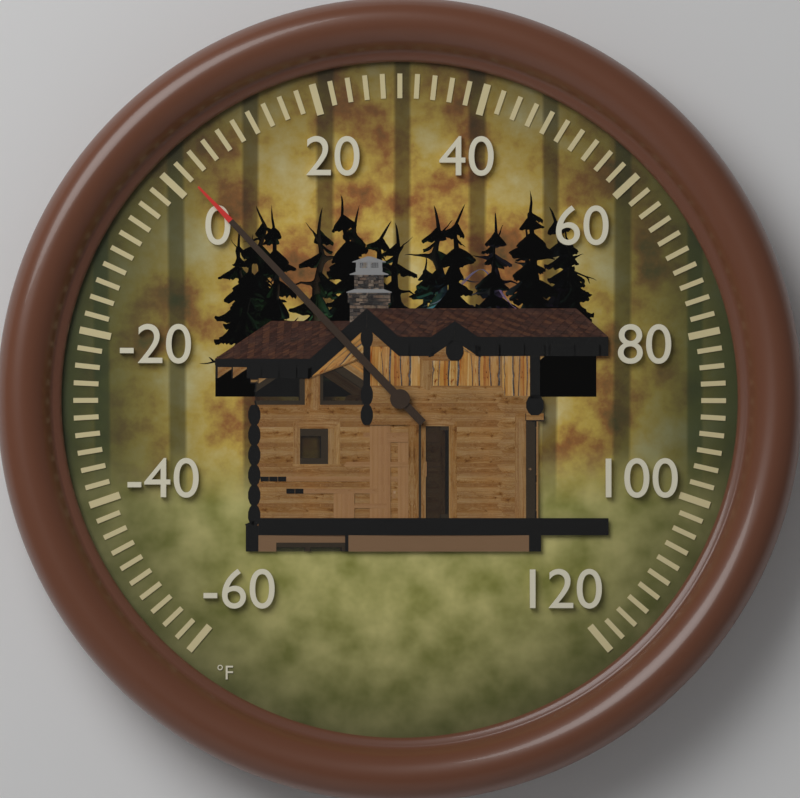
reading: 2 °F
